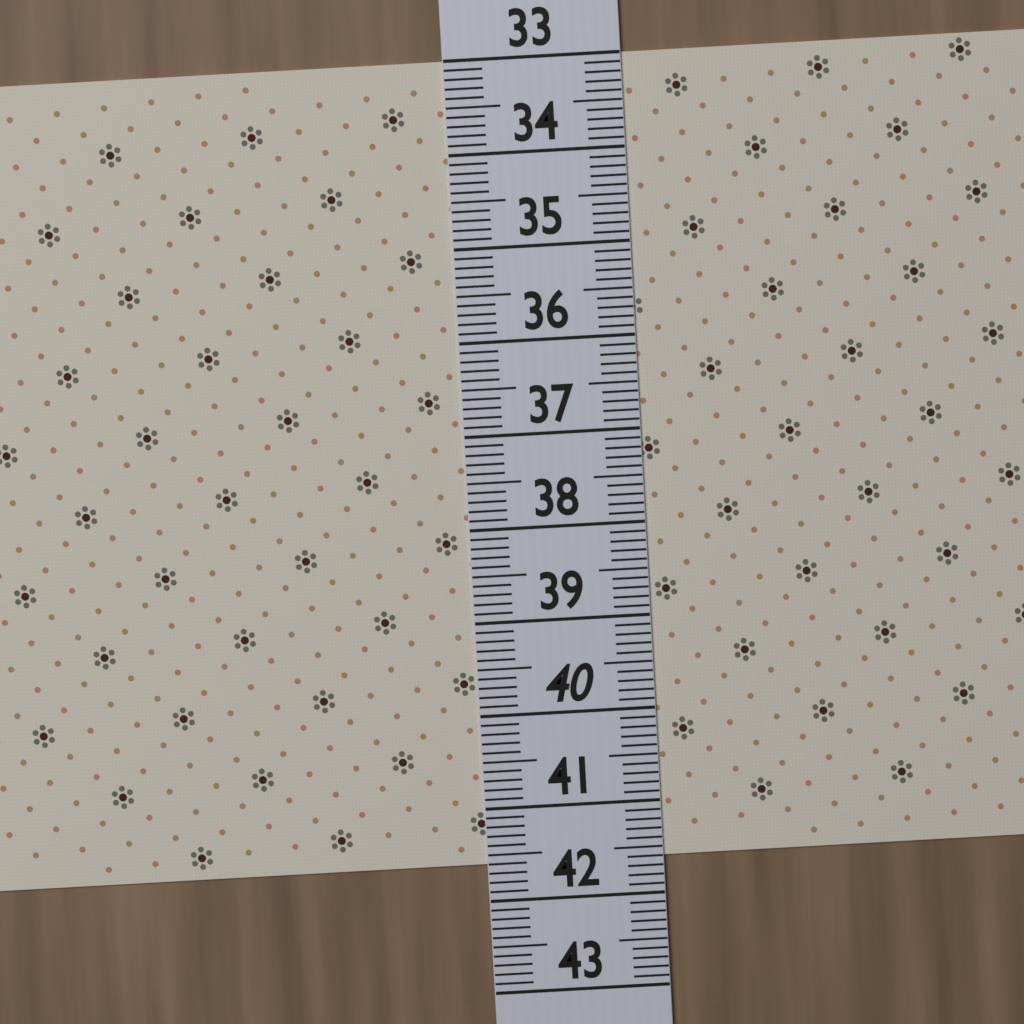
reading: 41.6 (no unit)
